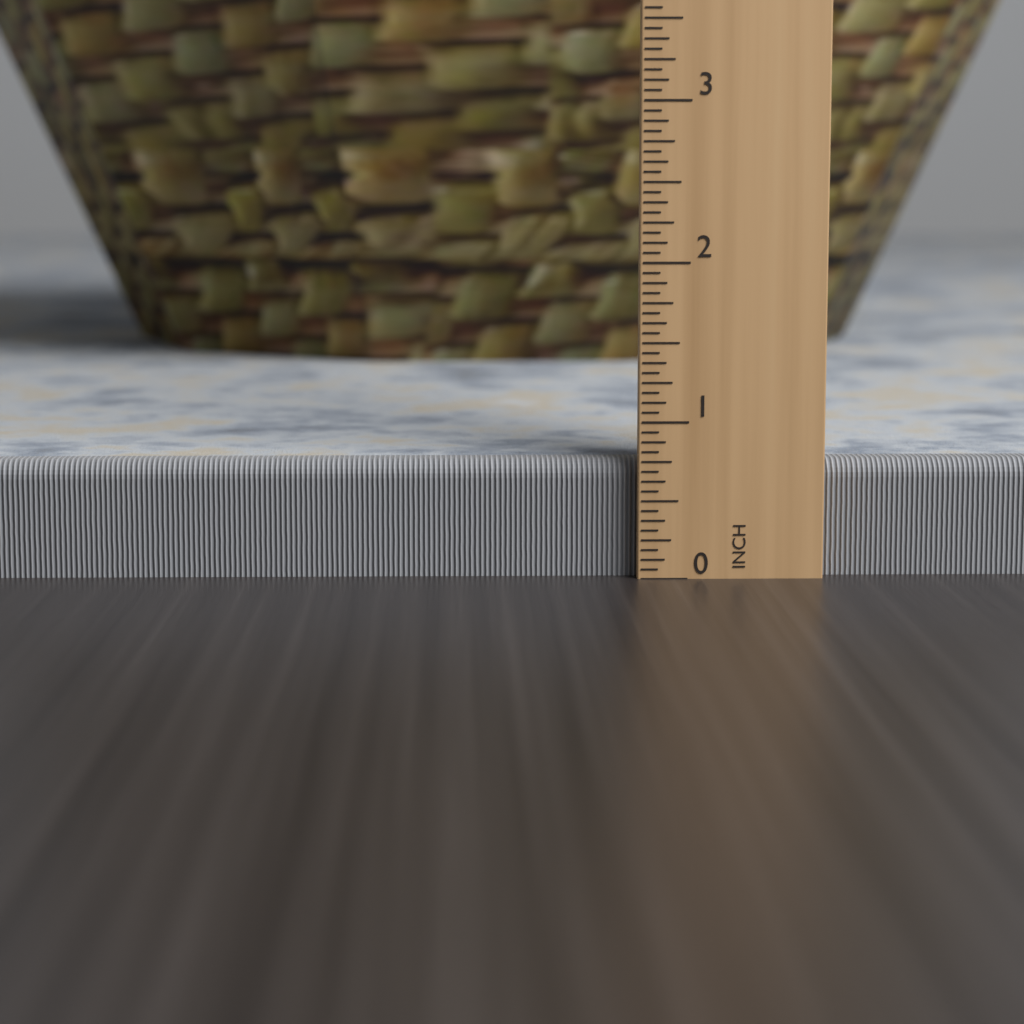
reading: 0.7500 in
